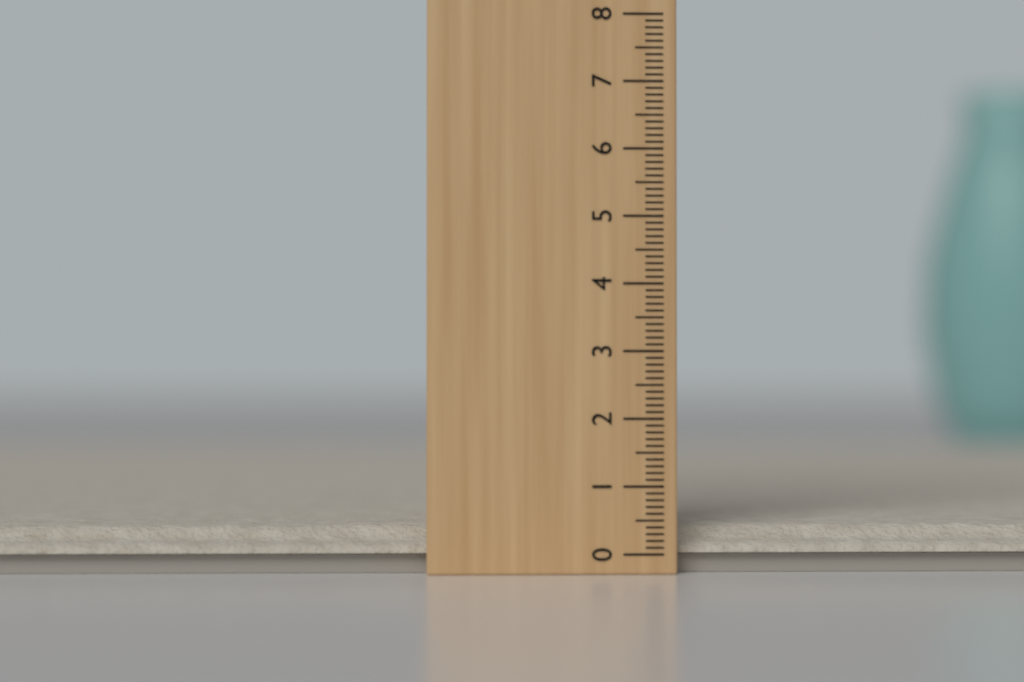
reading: 0.4 (no unit)
